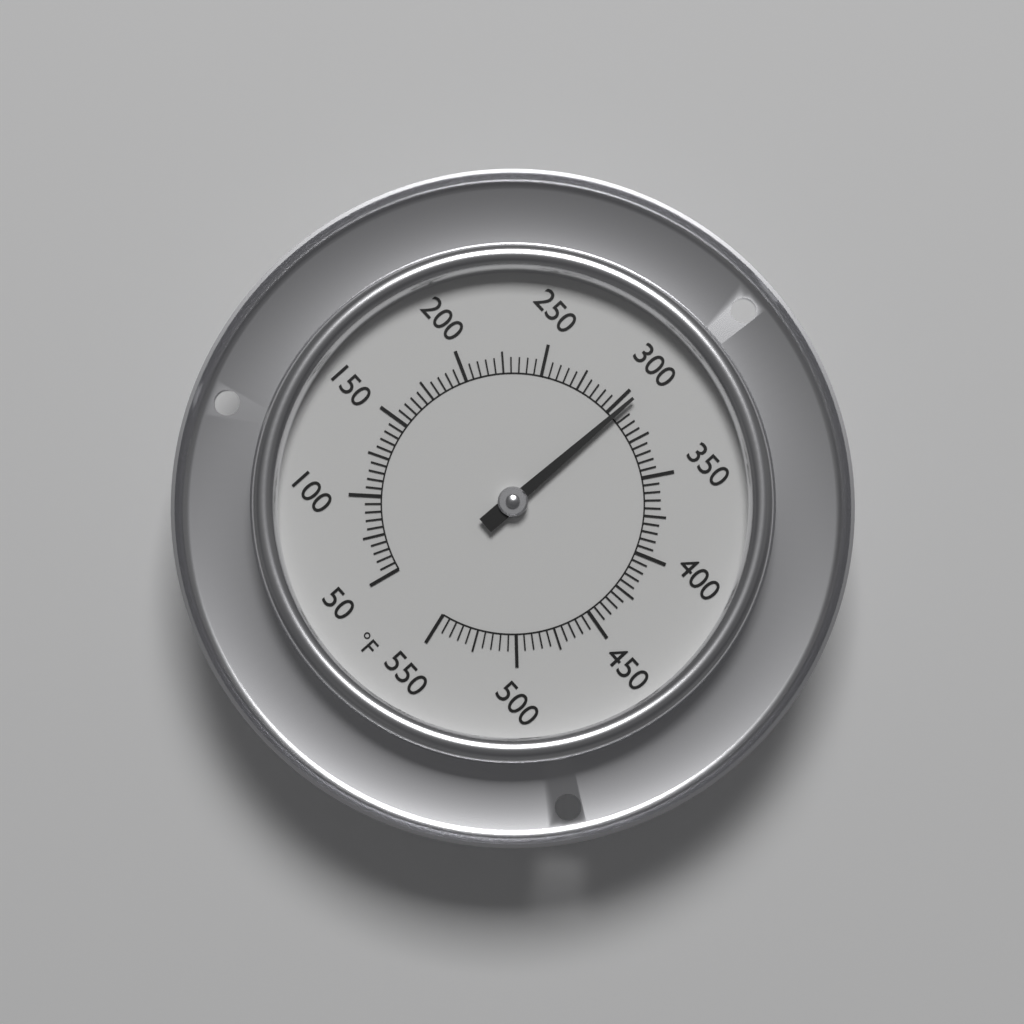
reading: 305 °F
